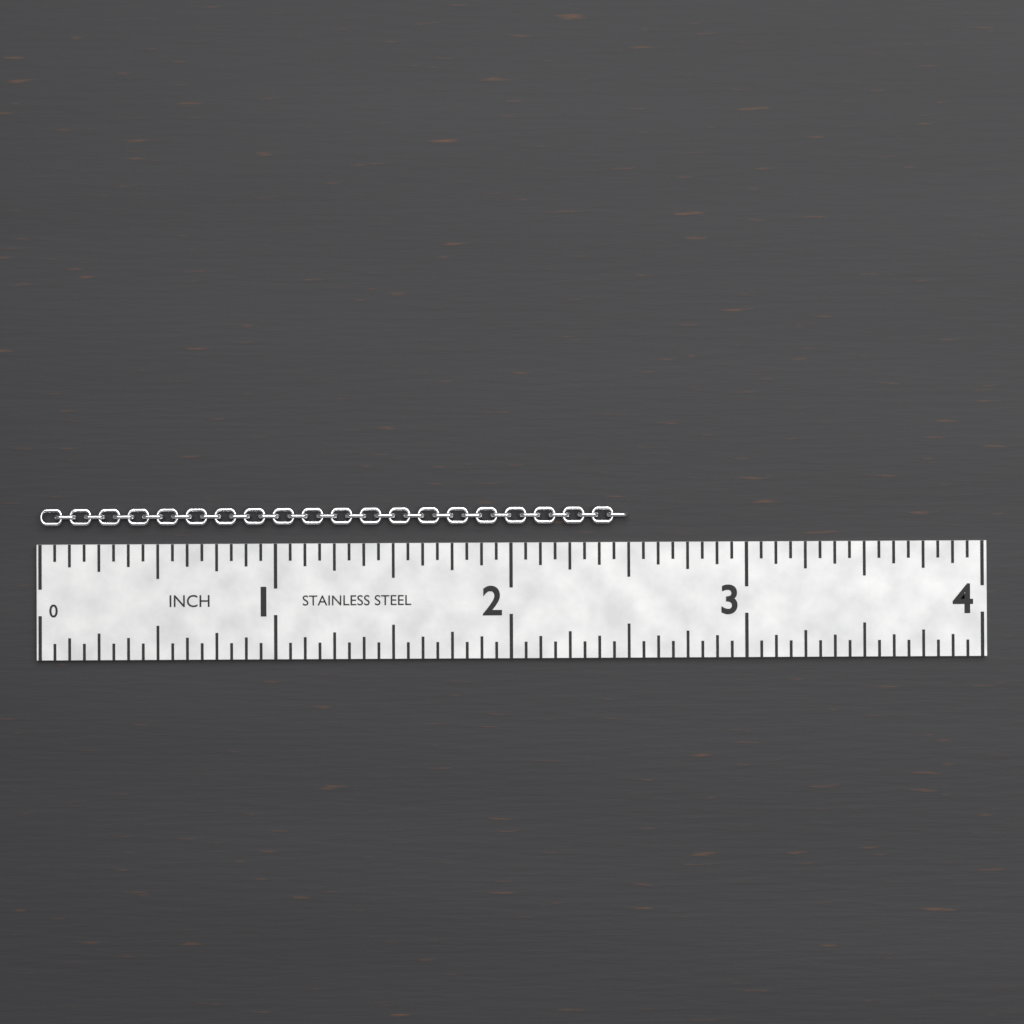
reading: 2.5000 in
